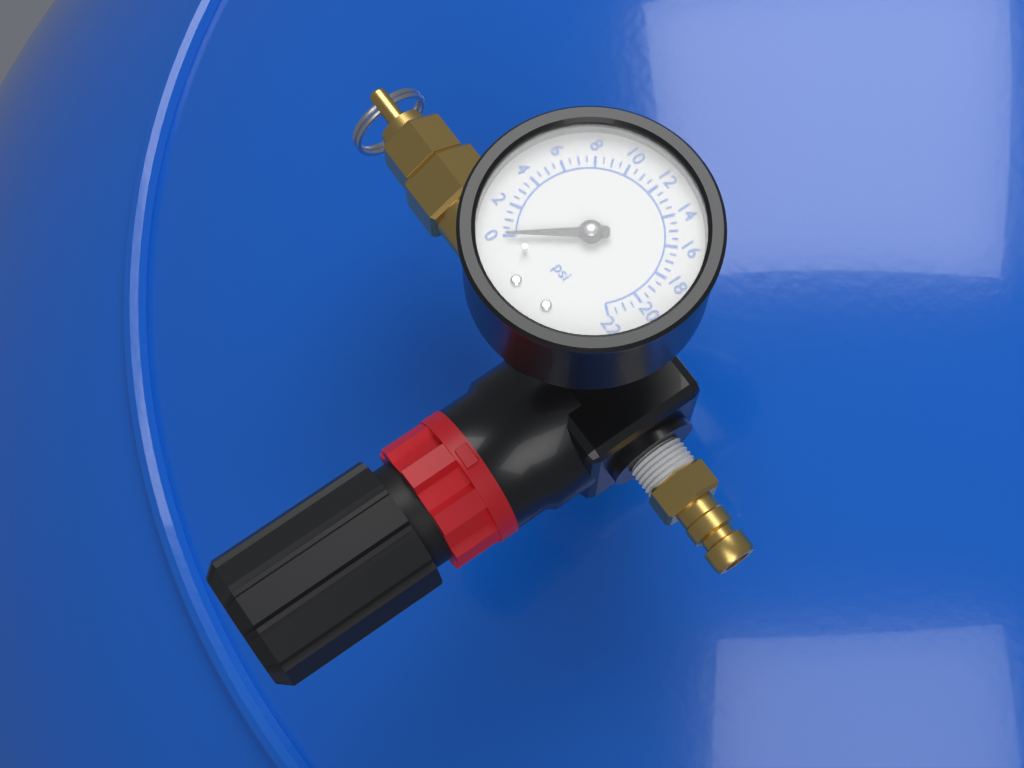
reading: 0.0 psi
